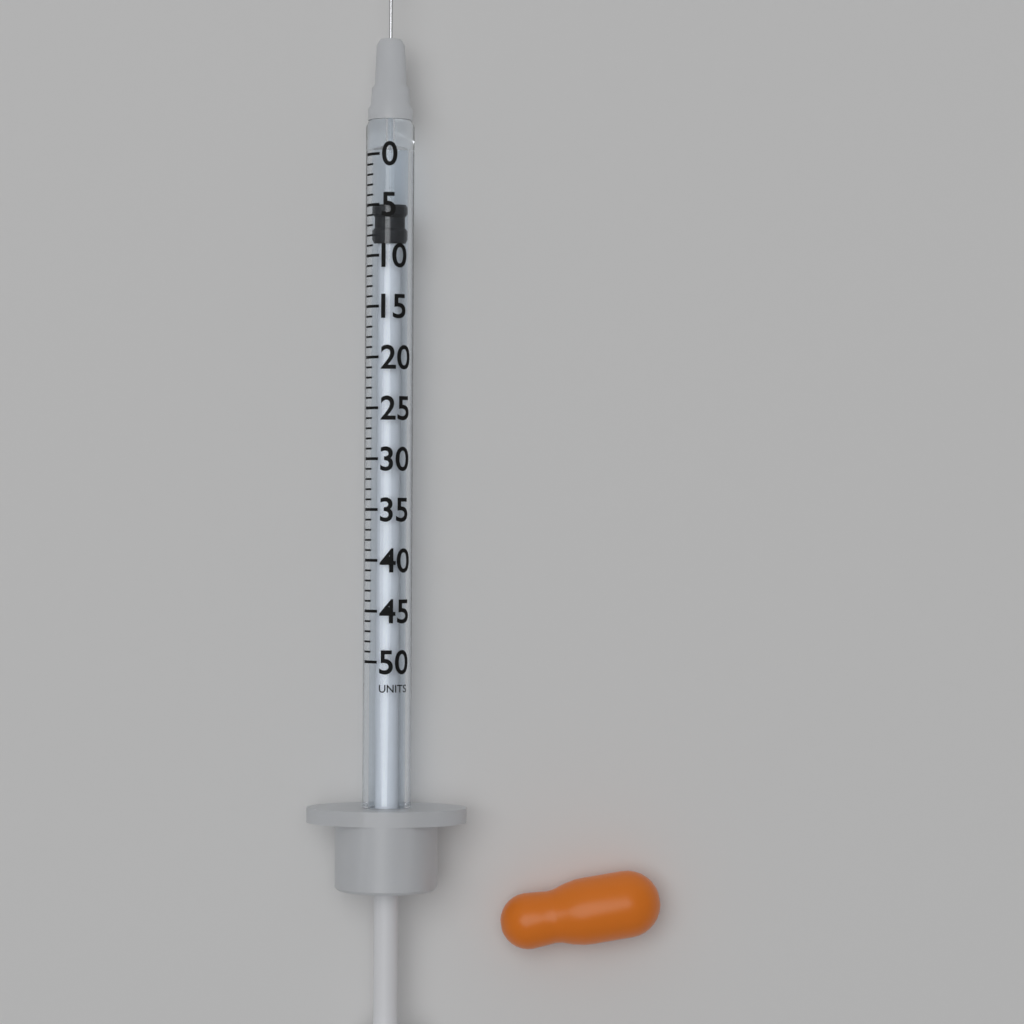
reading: 5 units
